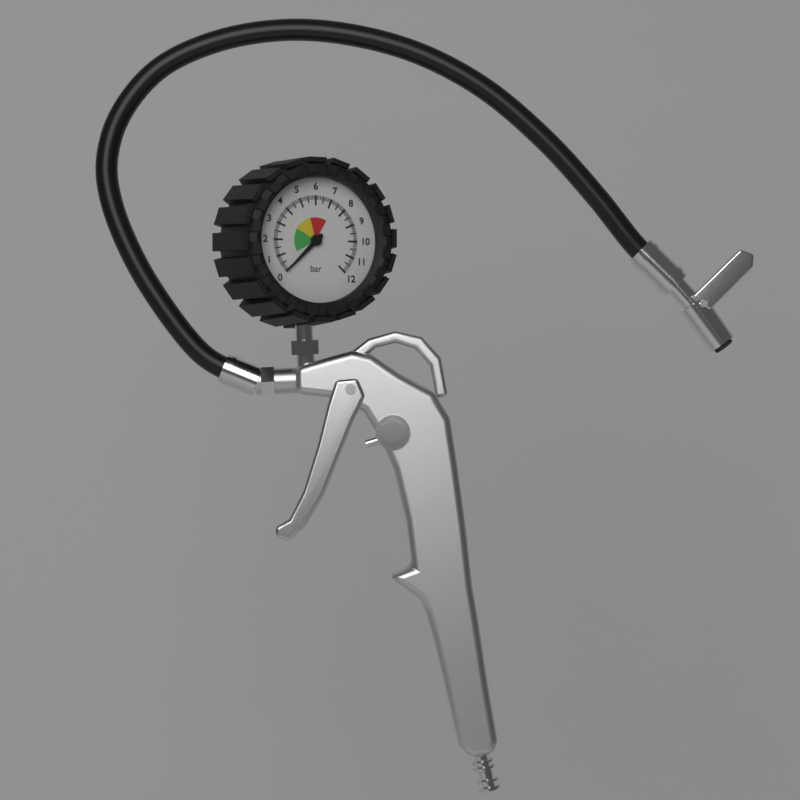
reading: 0.0 bar
